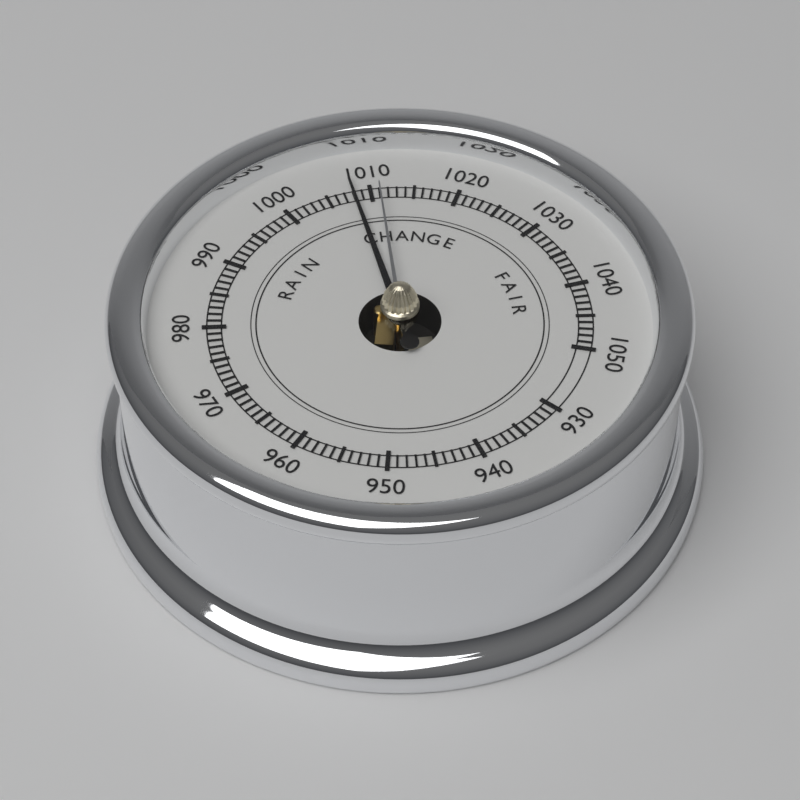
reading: 1008 (no unit)
